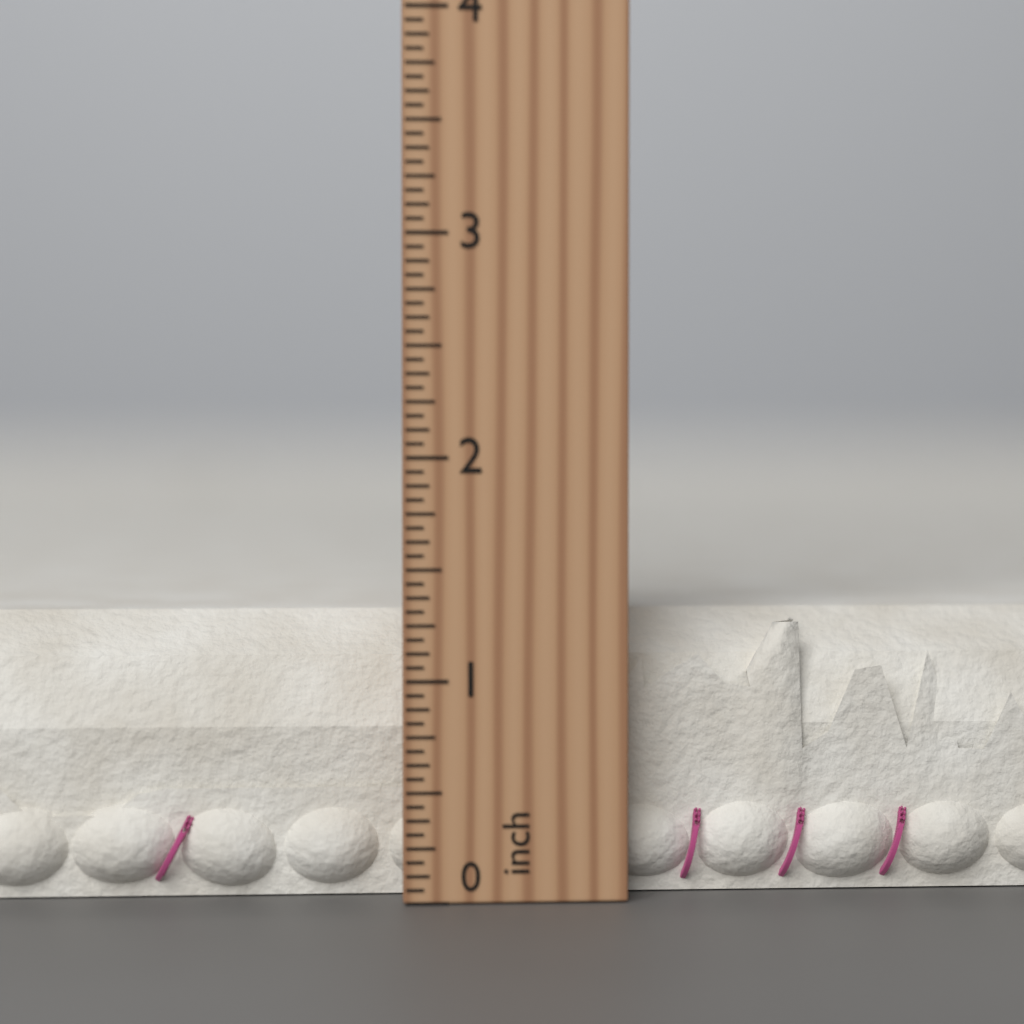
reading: 1.3125 inch
